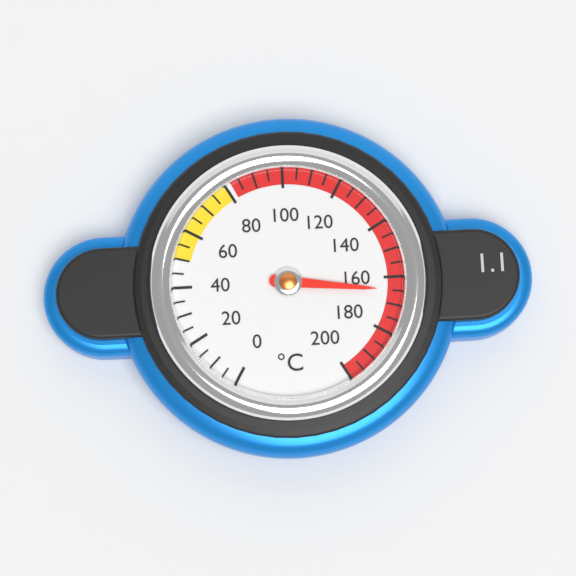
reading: 165 °C
